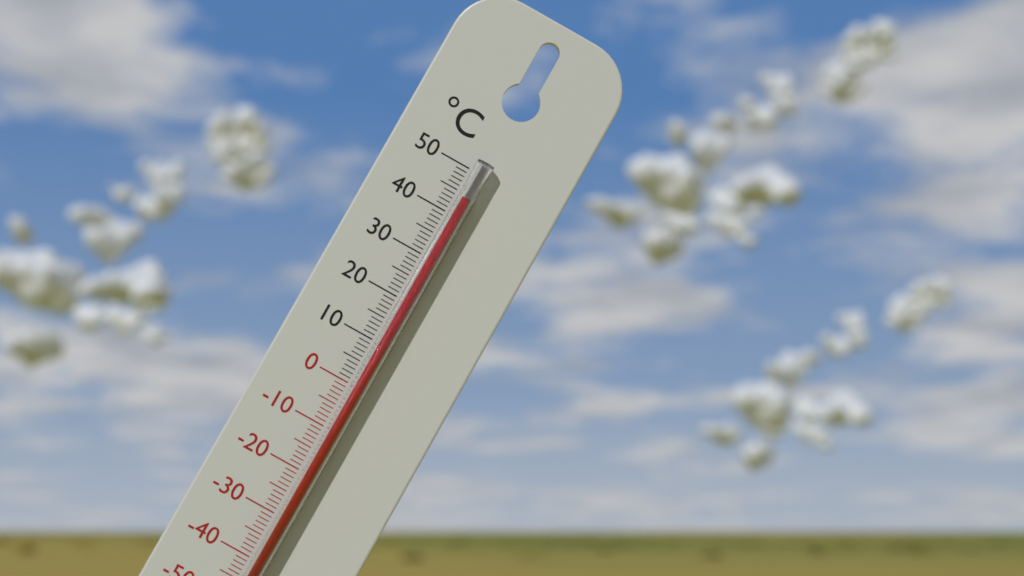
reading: 44 °C
